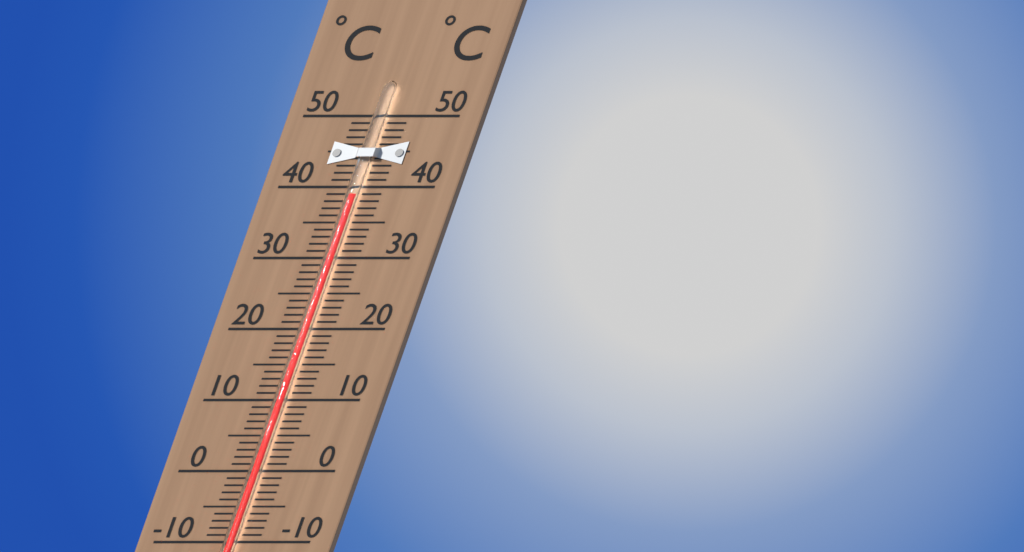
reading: 39 °C
